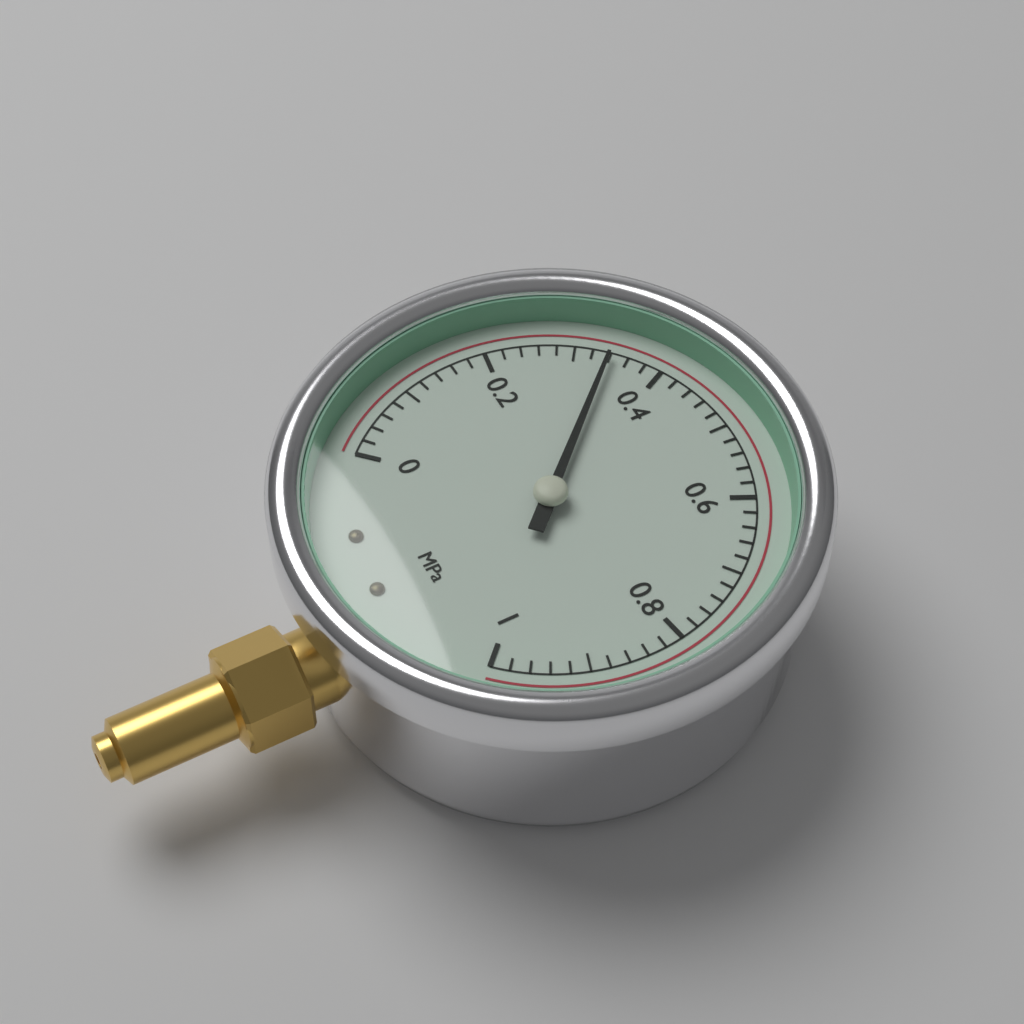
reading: 0.34 MPa
